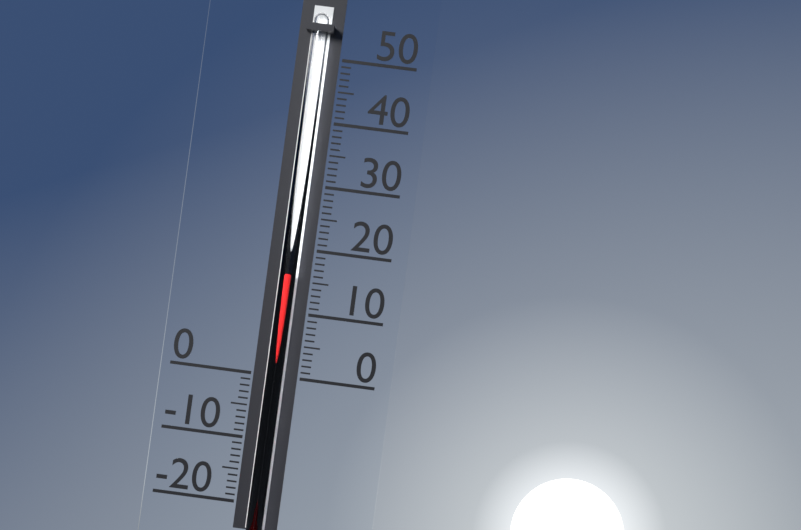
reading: 16 (no unit)
